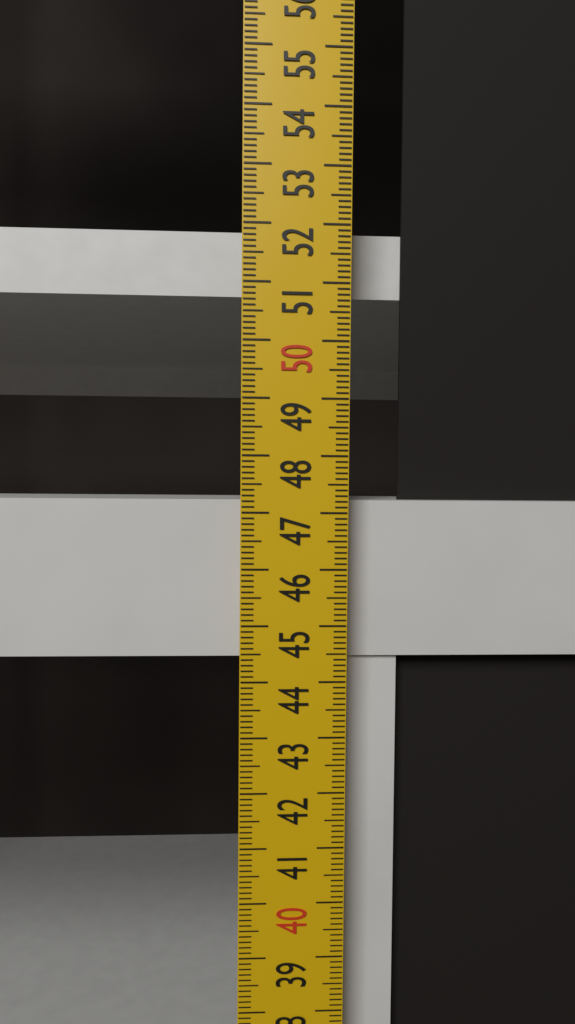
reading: 47.2 cm
